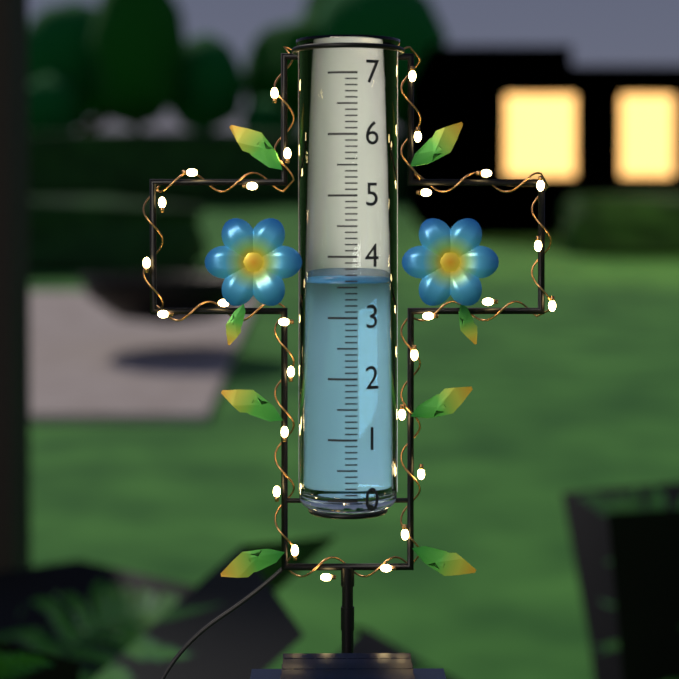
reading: 3.6 (no unit)
